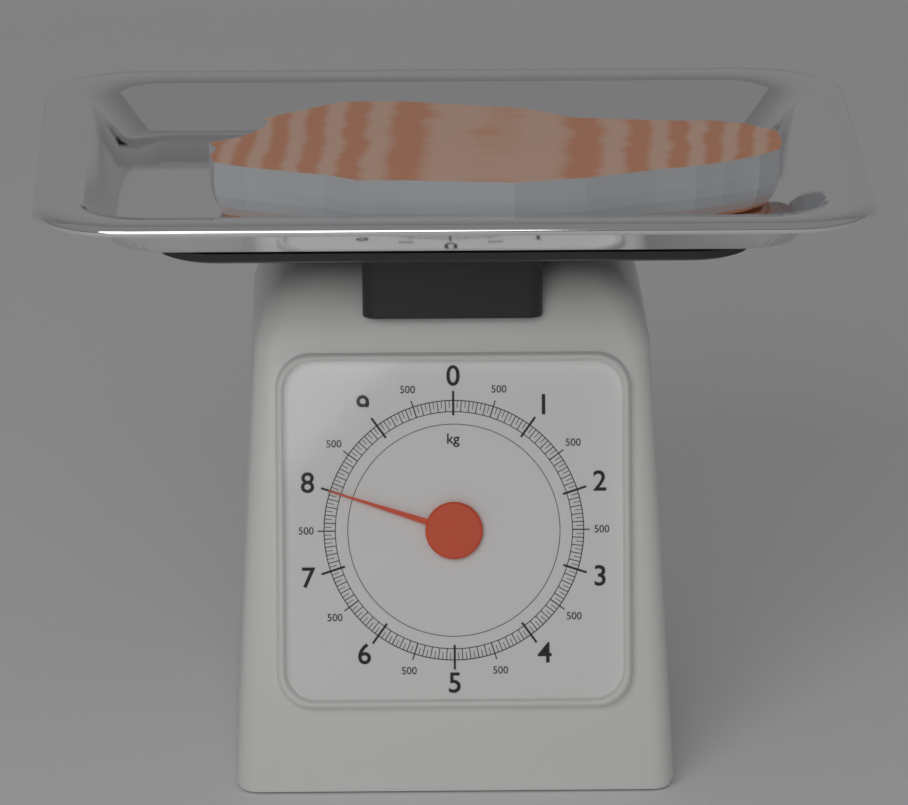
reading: 8.00 kg
